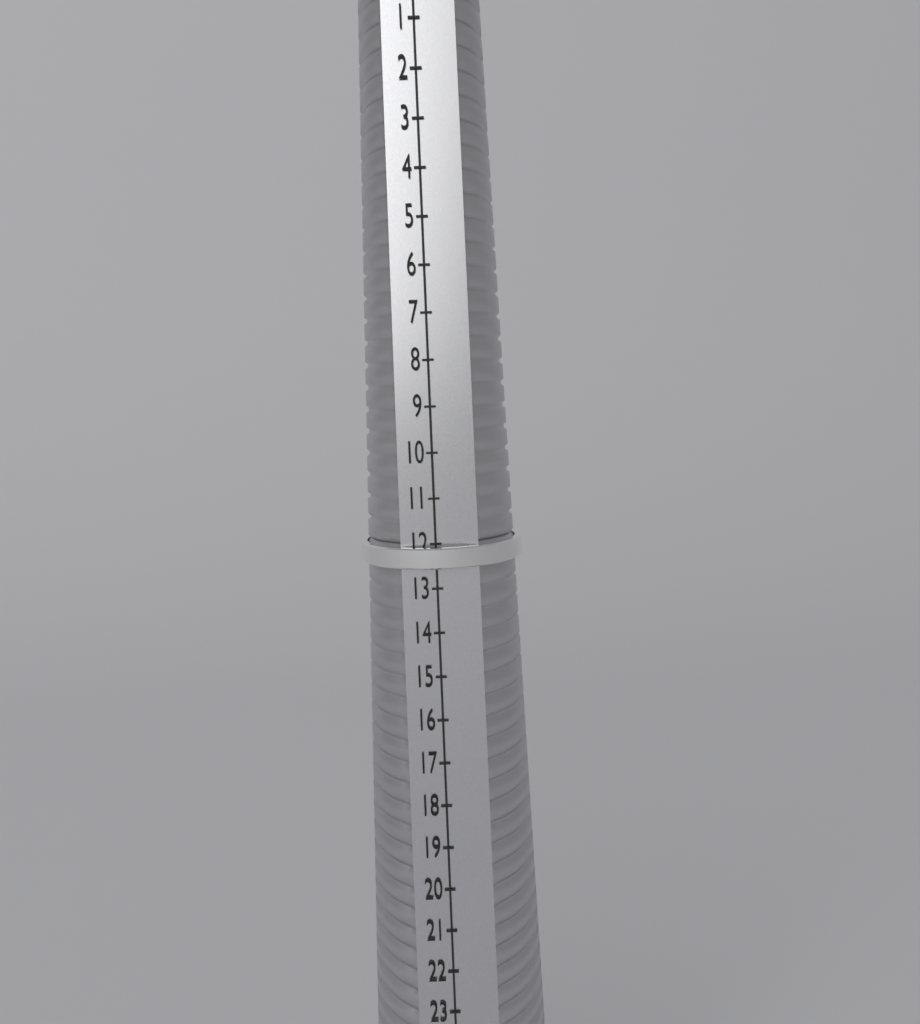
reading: 12.5 (no unit)
